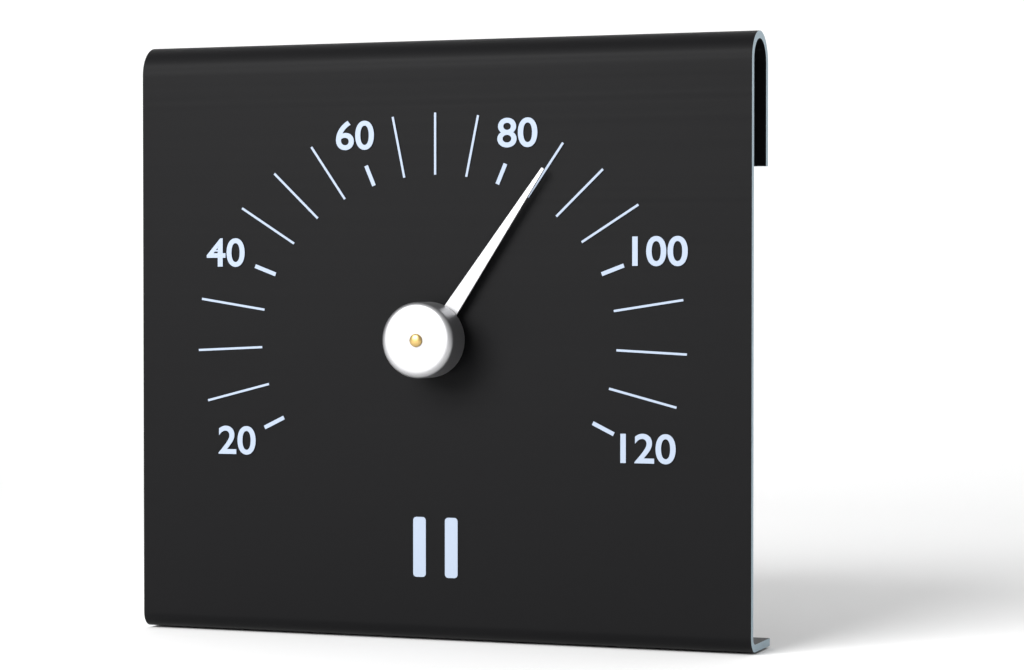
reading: 85 (no unit)
